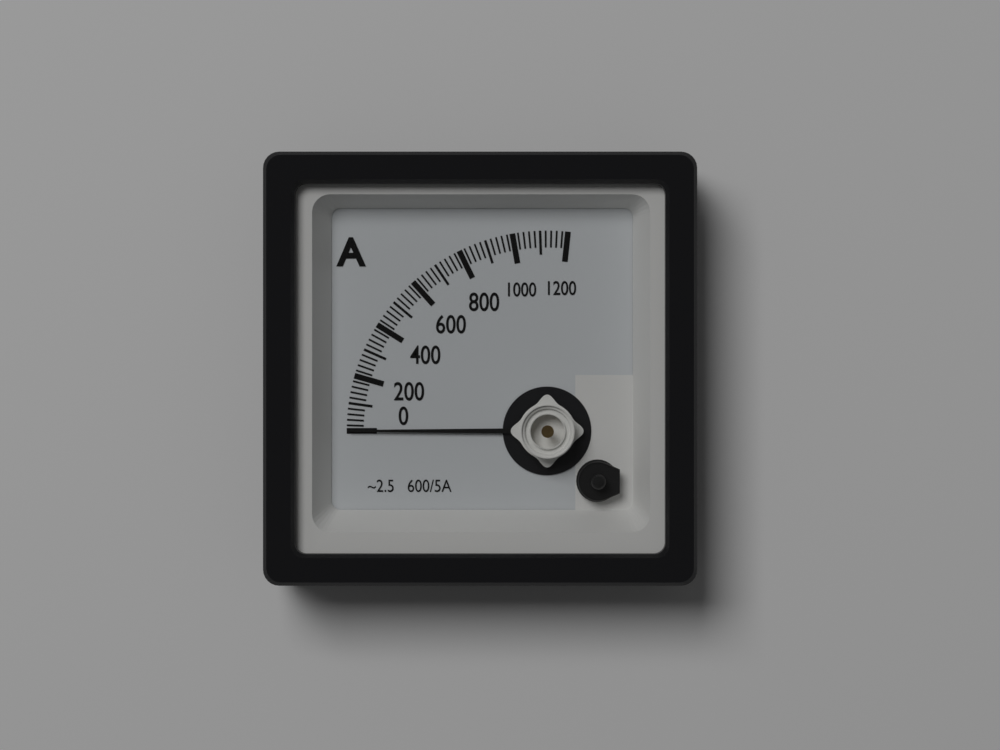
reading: 0 A
